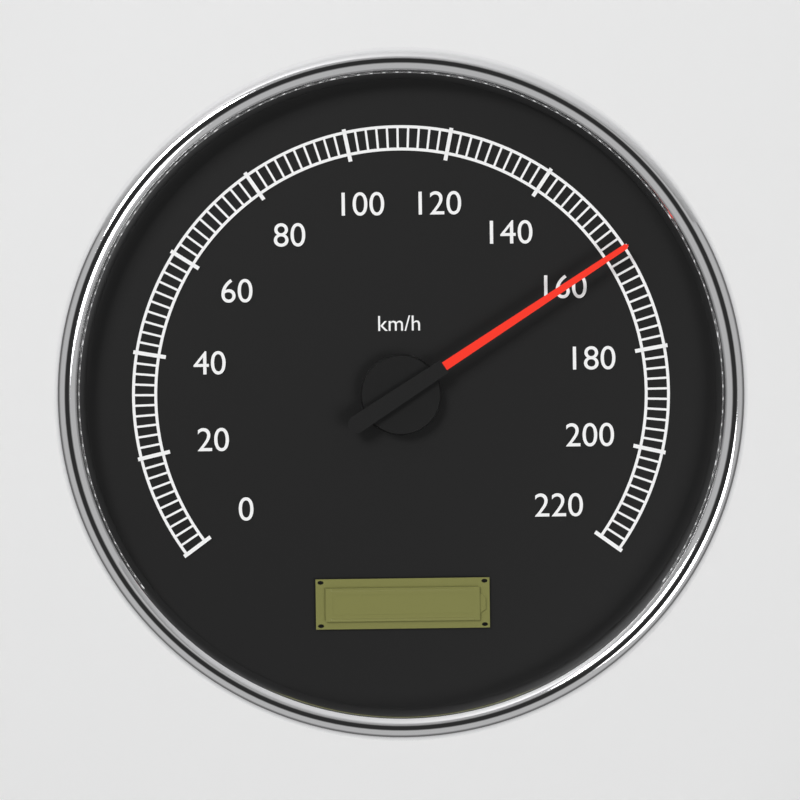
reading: 160 km/h
